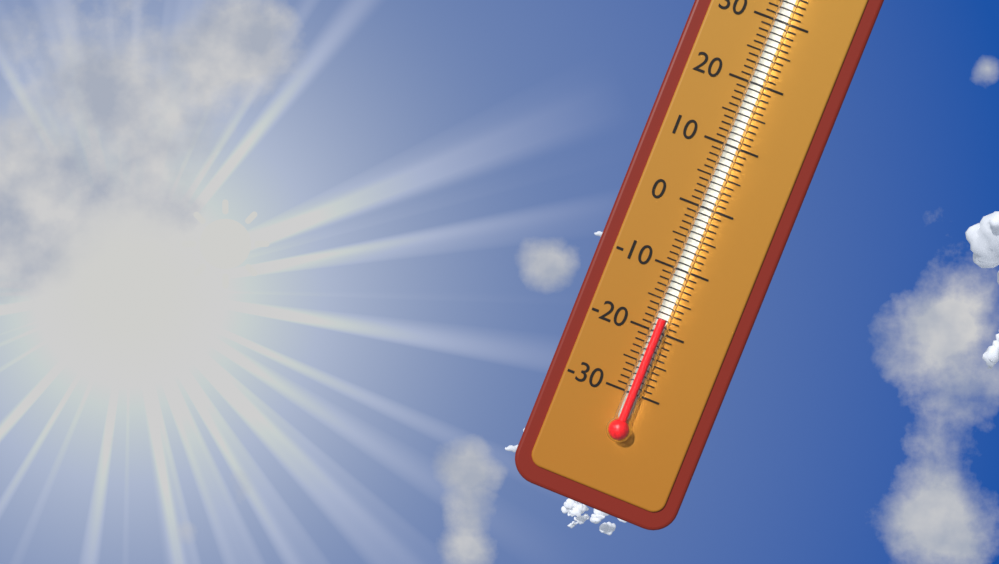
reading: -18 °C
